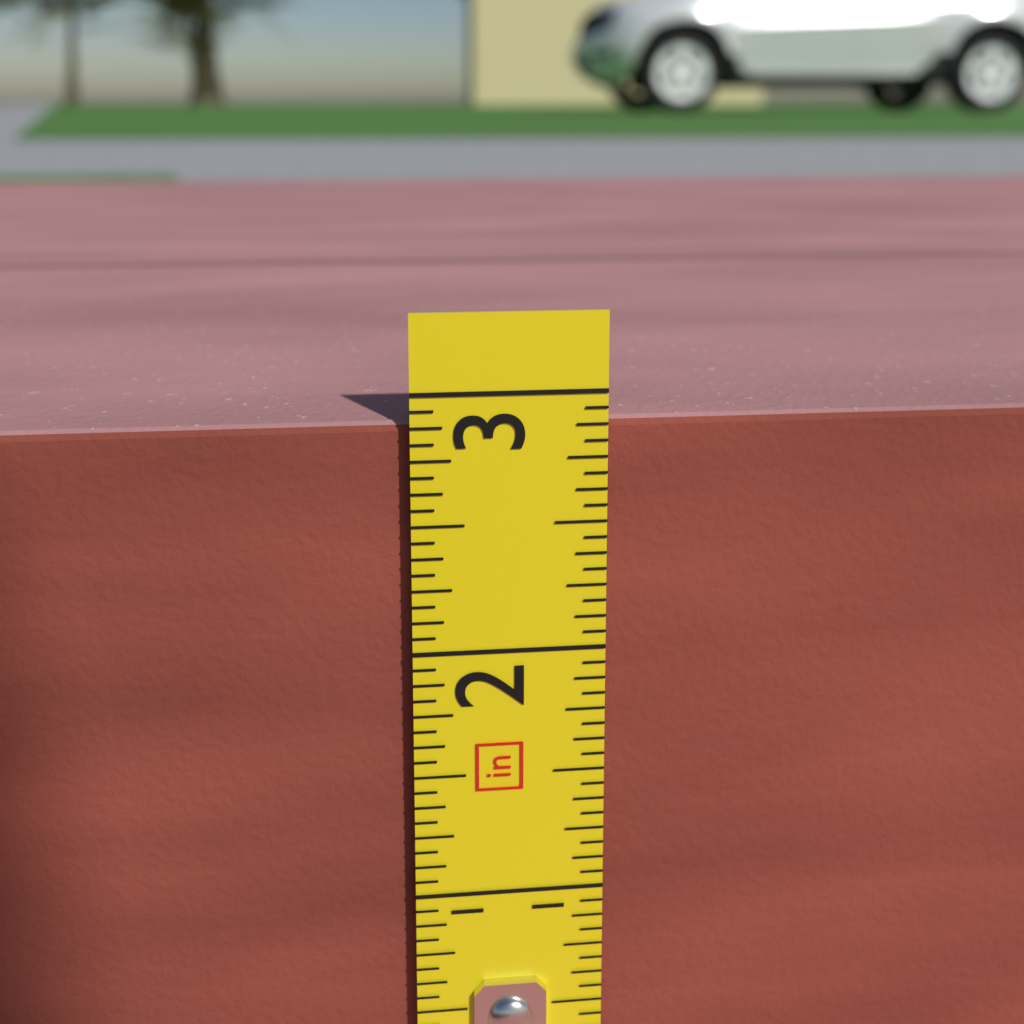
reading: 2.8750 in
